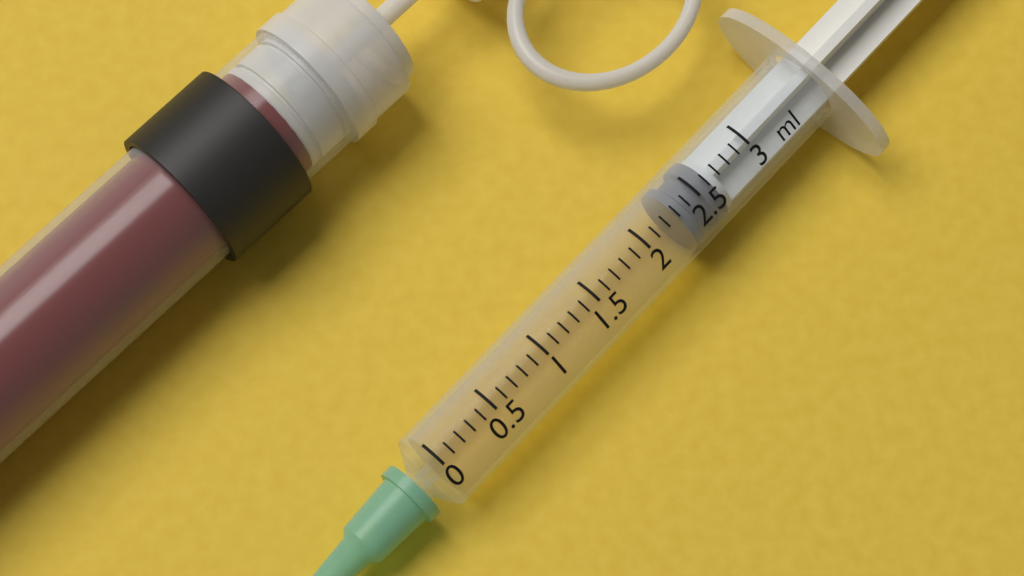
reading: 2.3 ml
